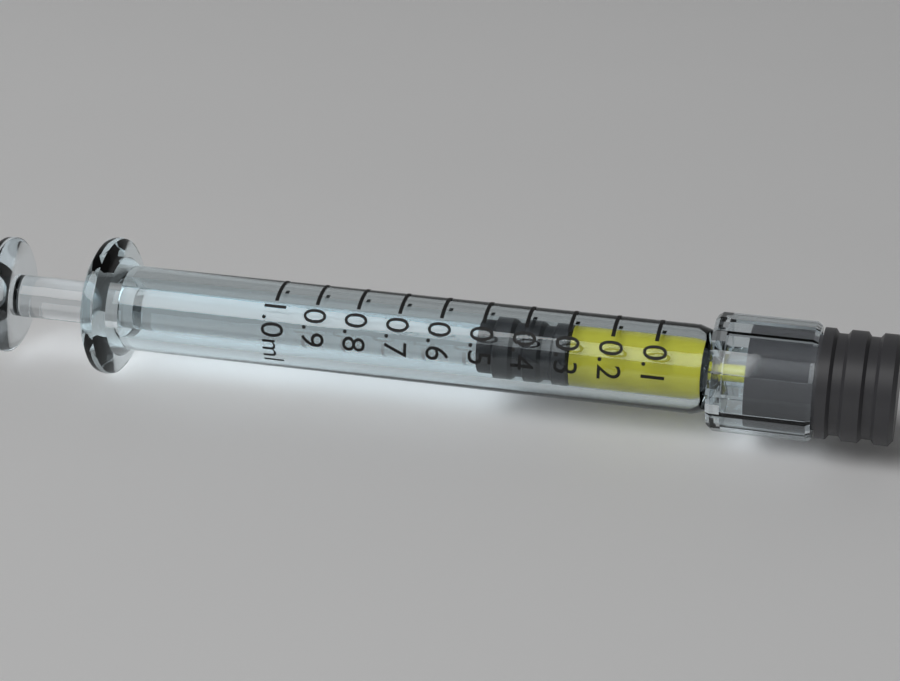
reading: 0.3 ml
